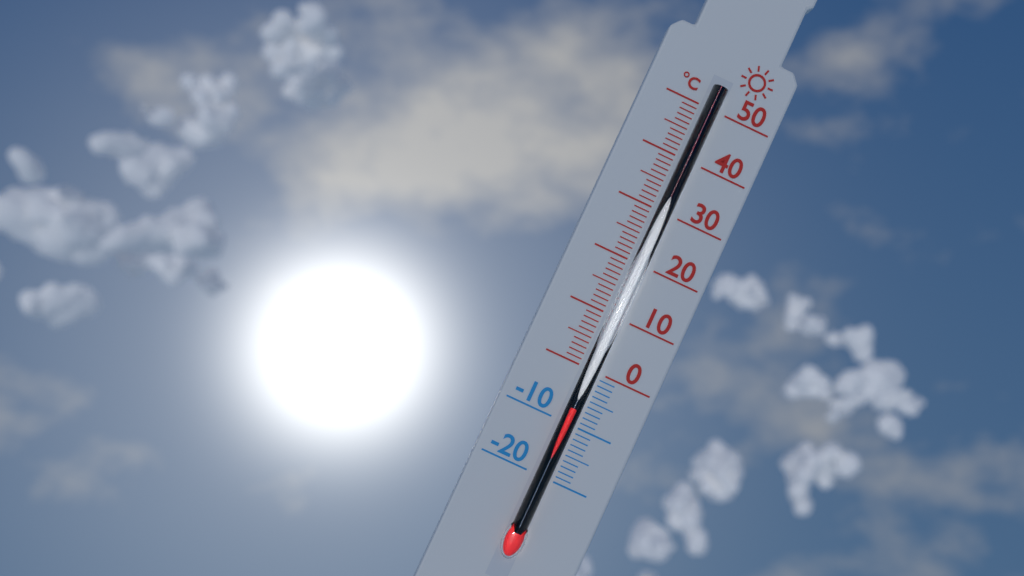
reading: -7 °C
